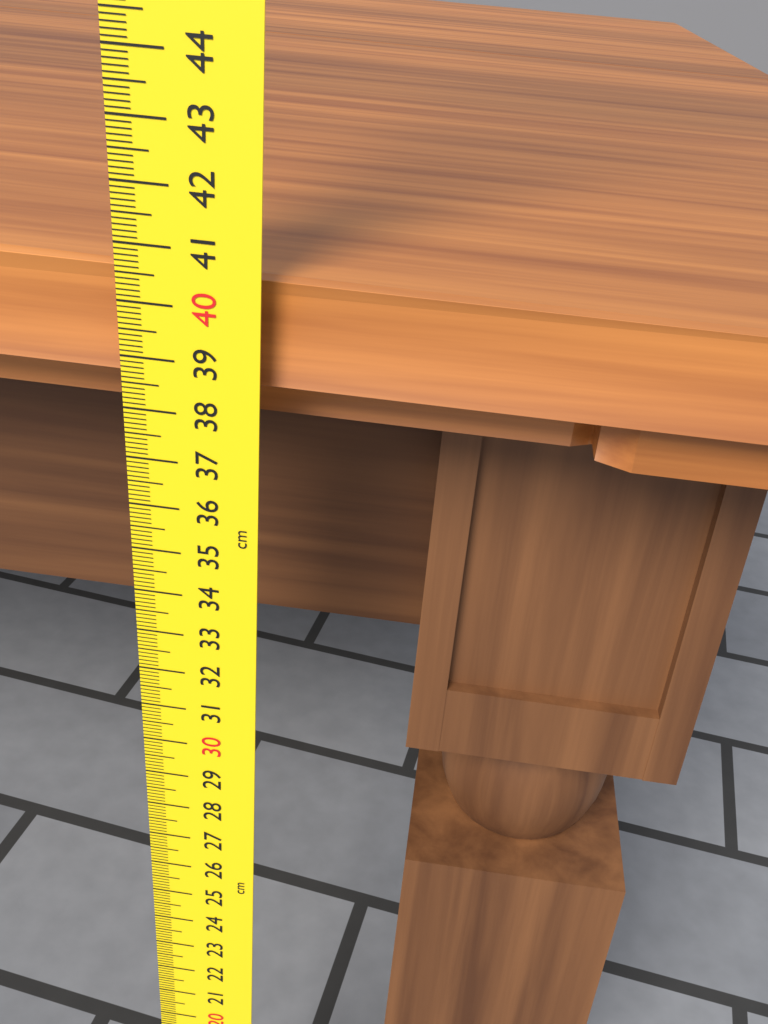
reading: 40.5 cm
